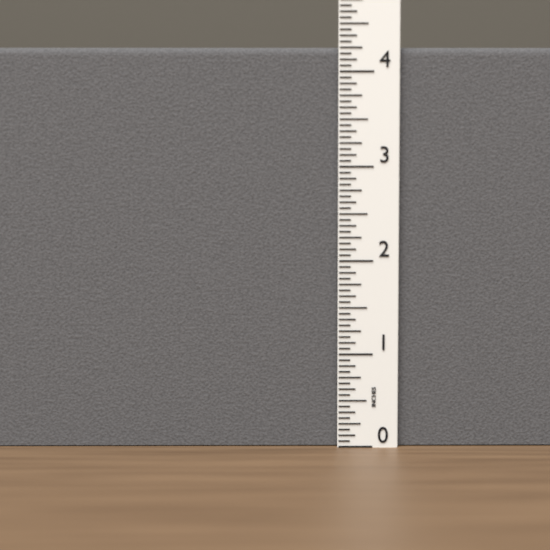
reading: 4.2500 in
